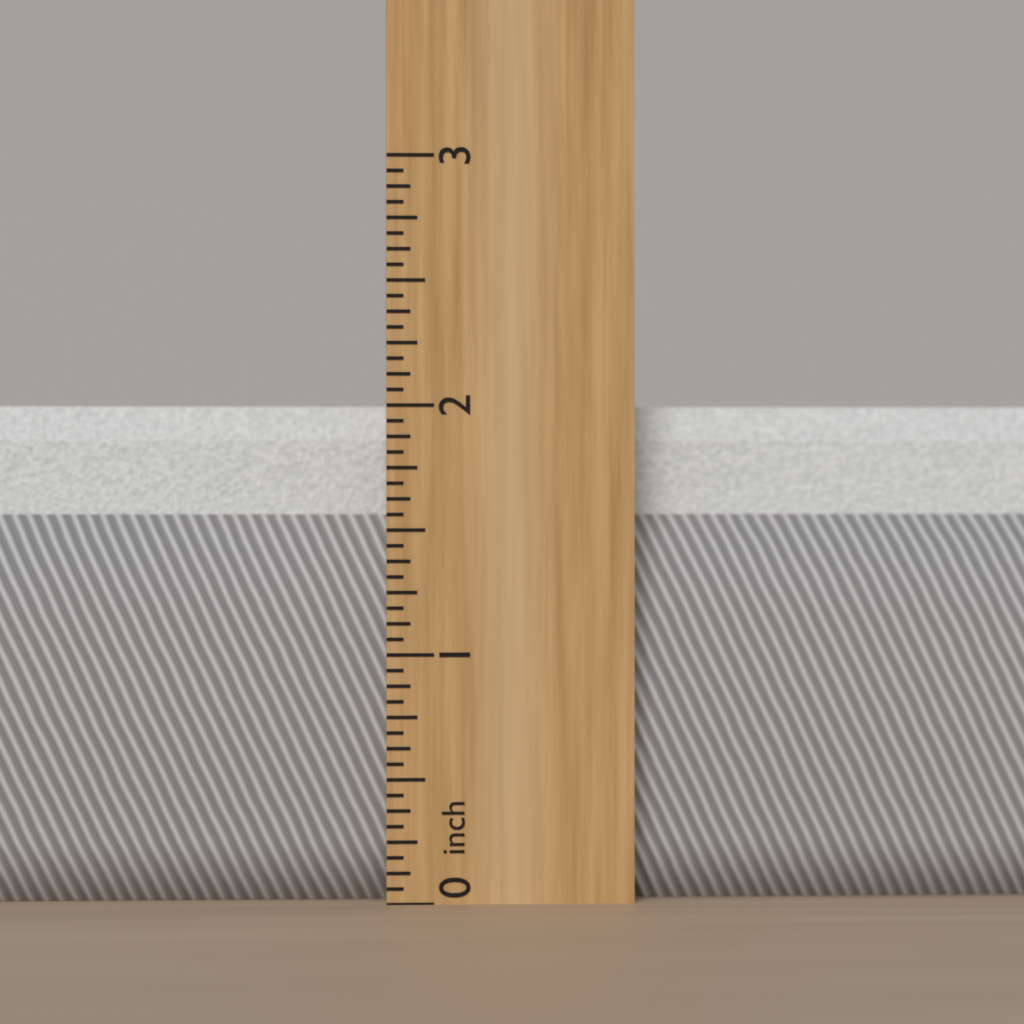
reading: 2.0000 inch
